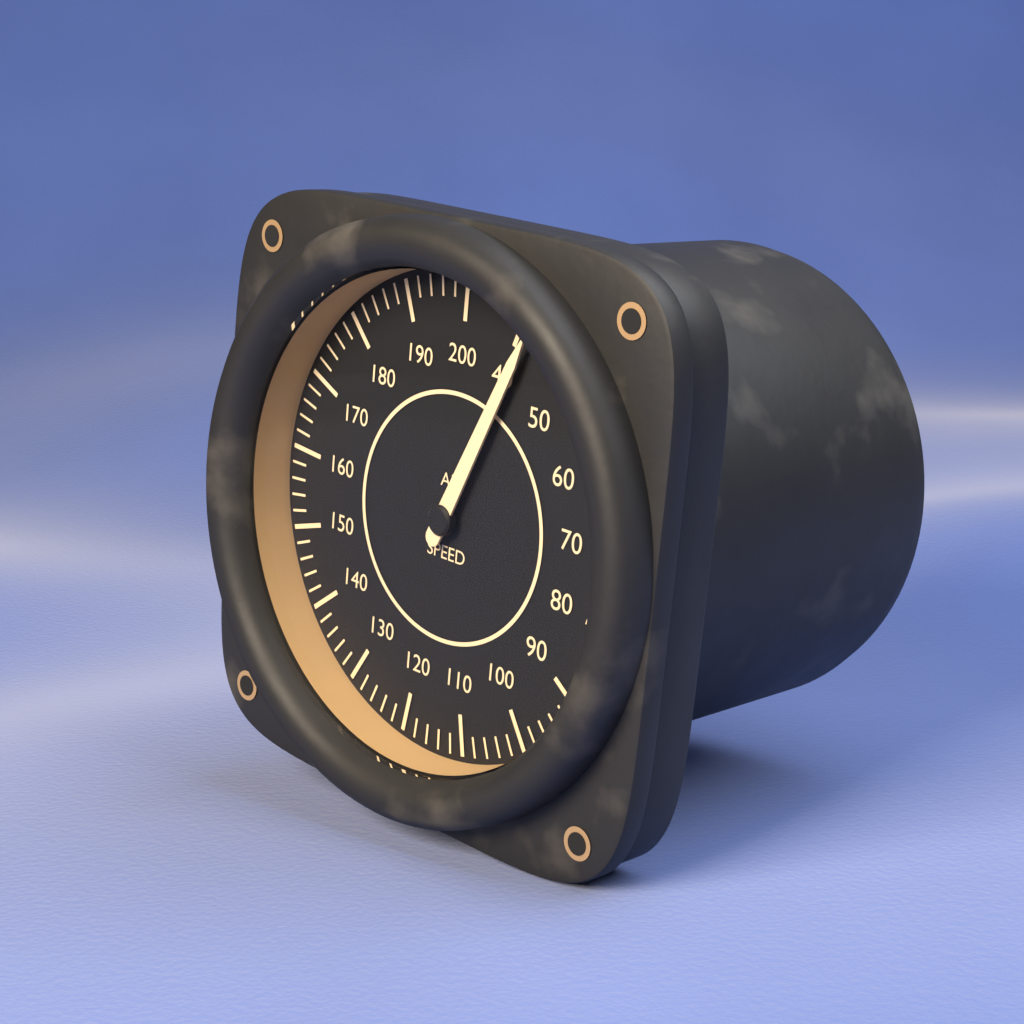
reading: 42 (no unit)
